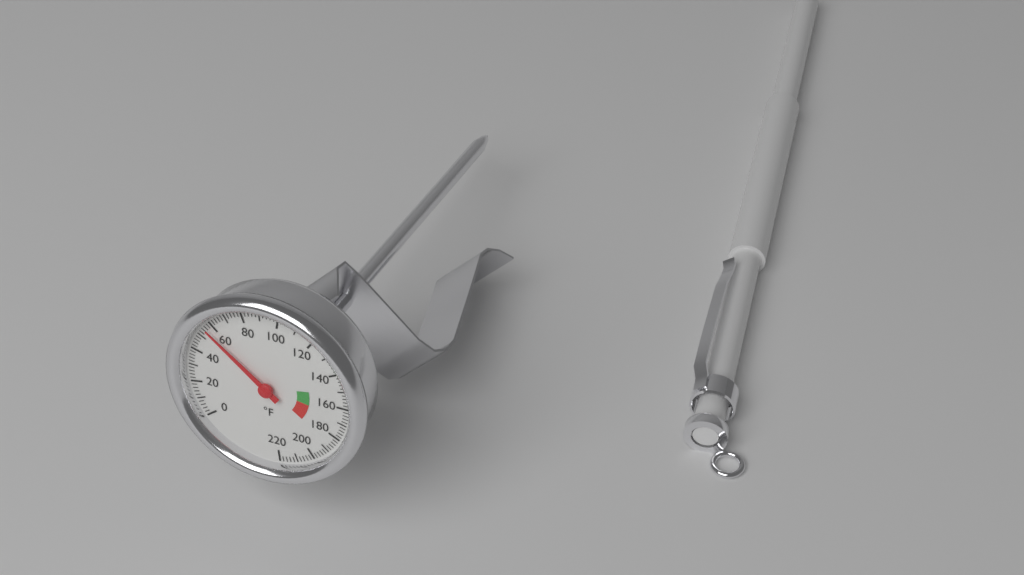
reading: 56 °F
